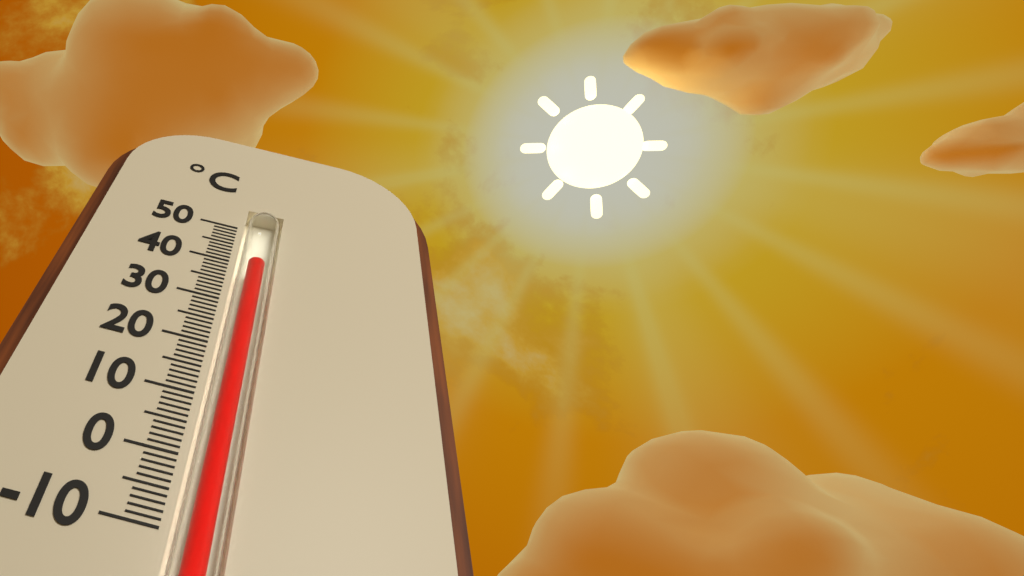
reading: 41 °C
